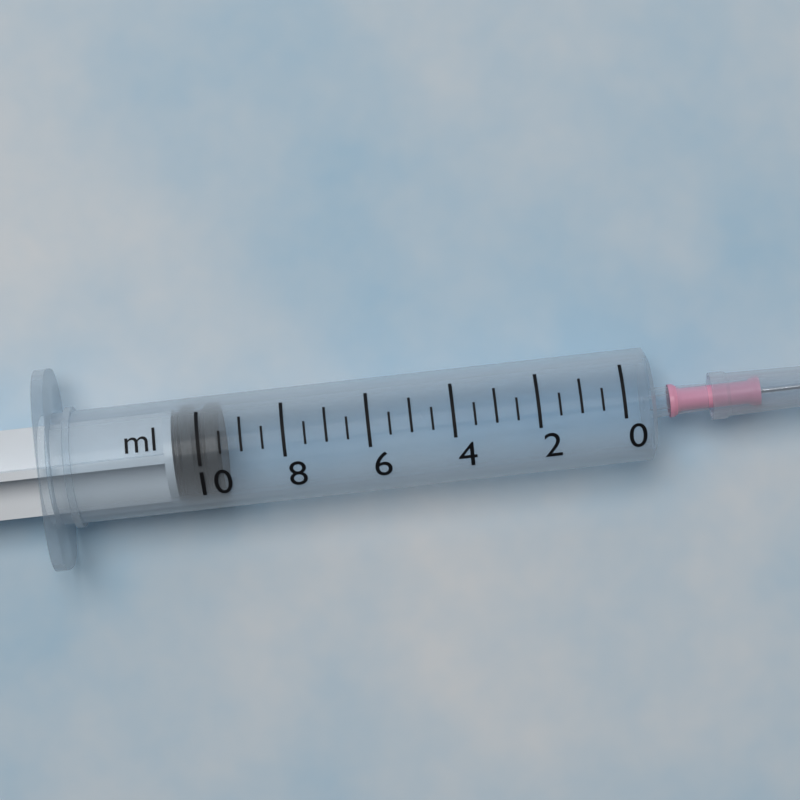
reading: 9.5 ml
